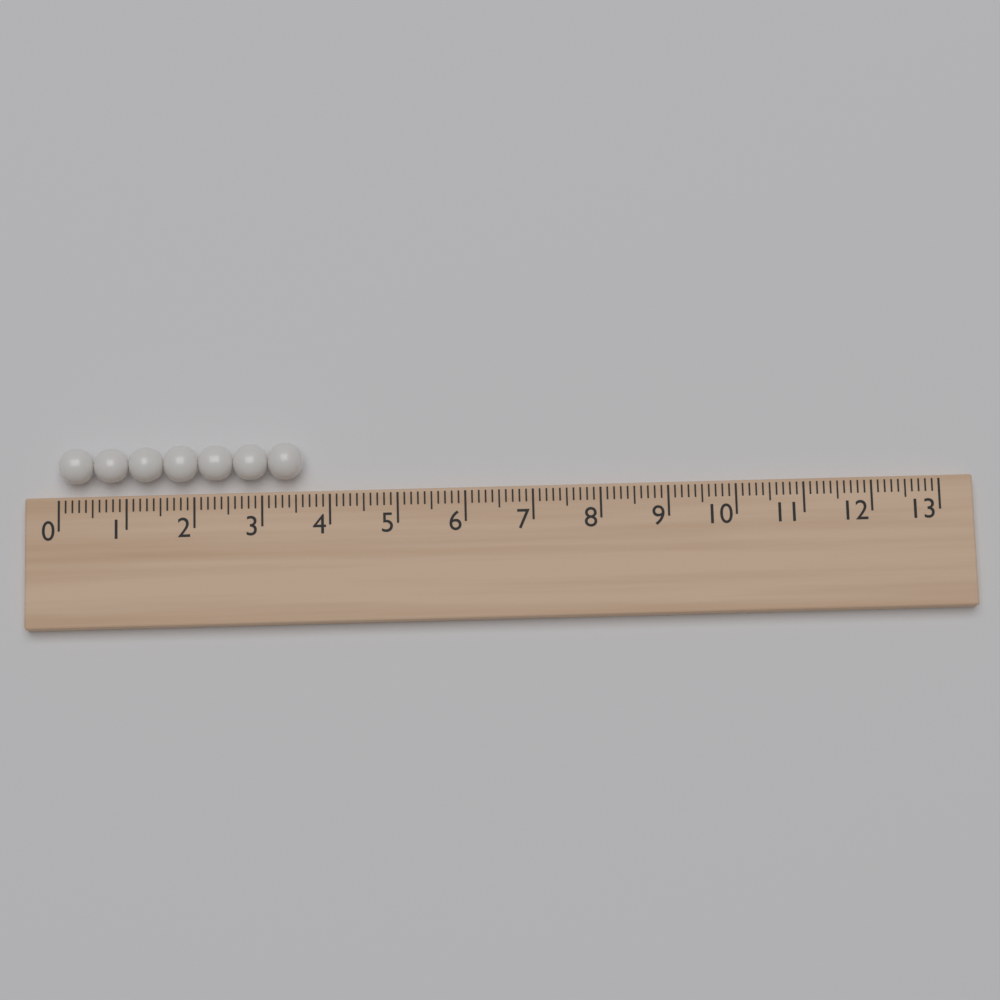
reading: 3.6 (no unit)
